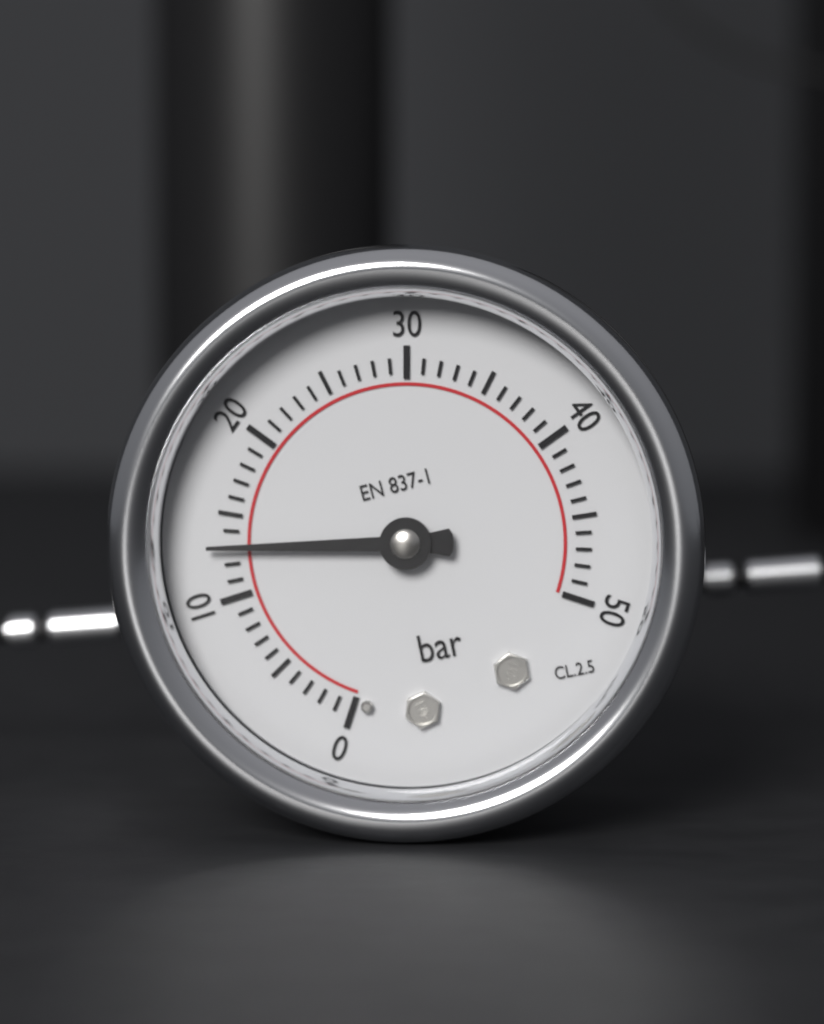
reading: 13 bar
